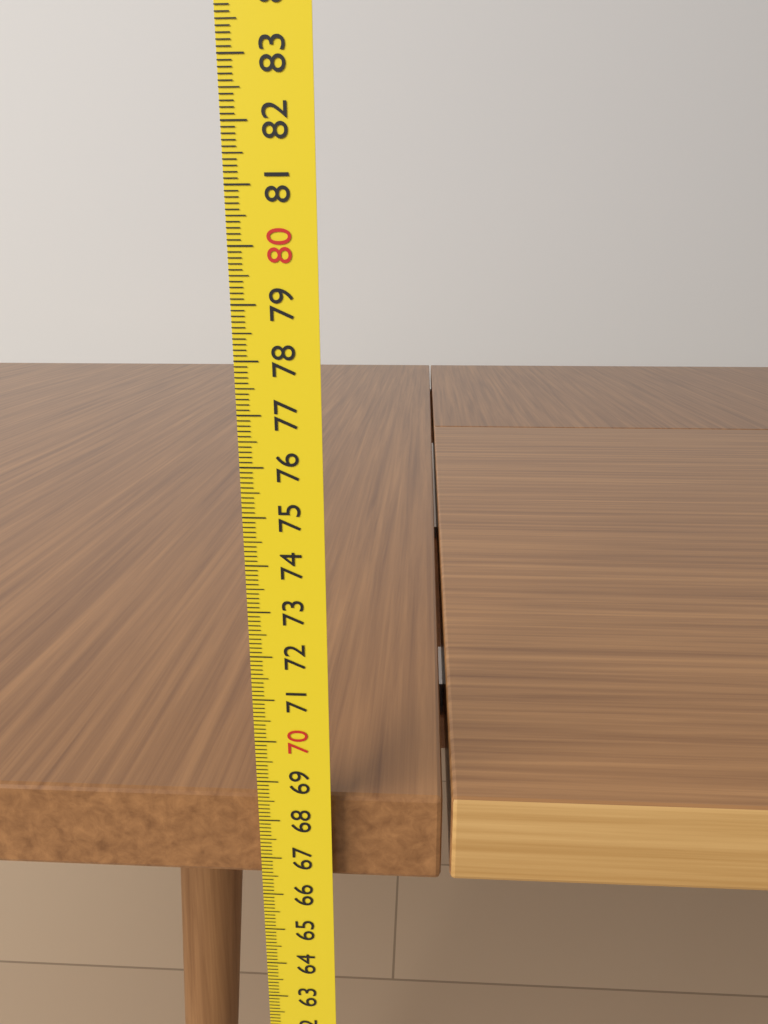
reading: 68.4 cm
